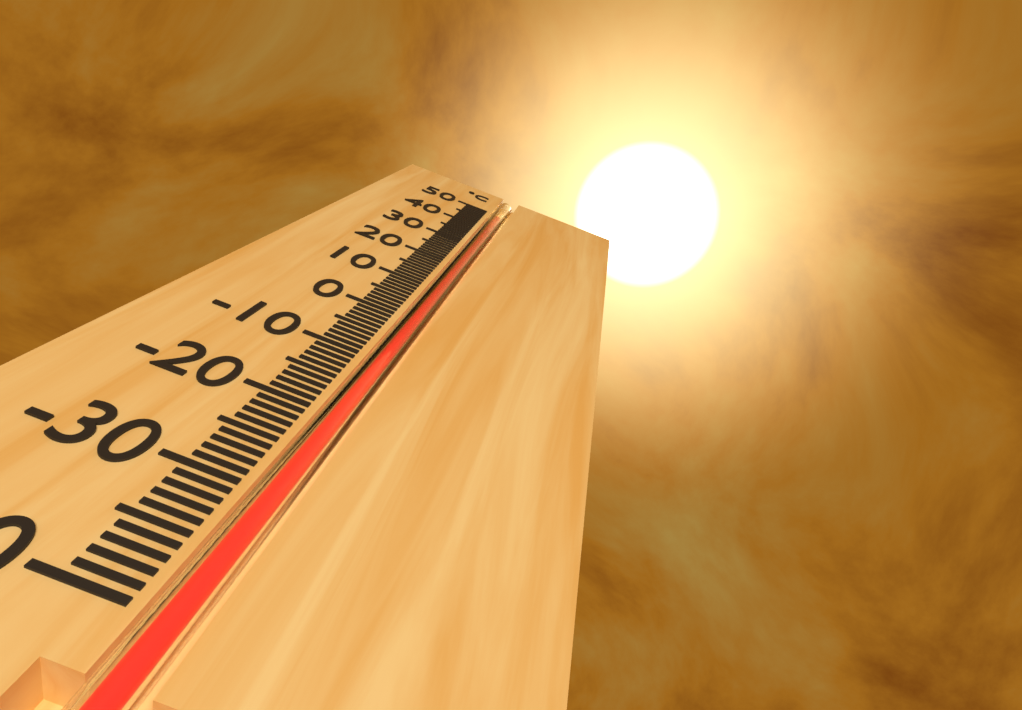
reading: 47 °C
